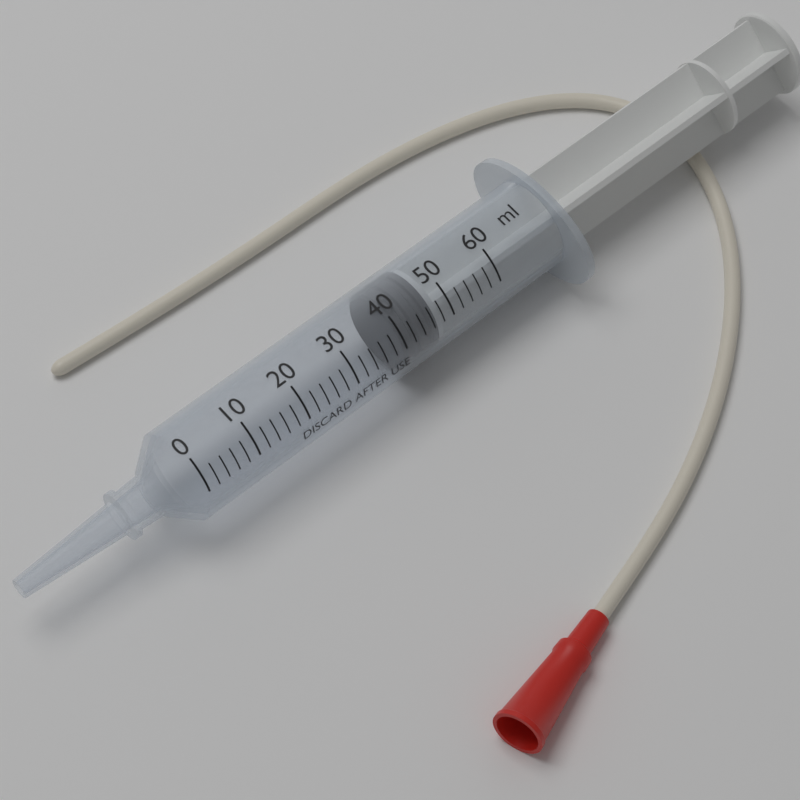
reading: 40 ml
